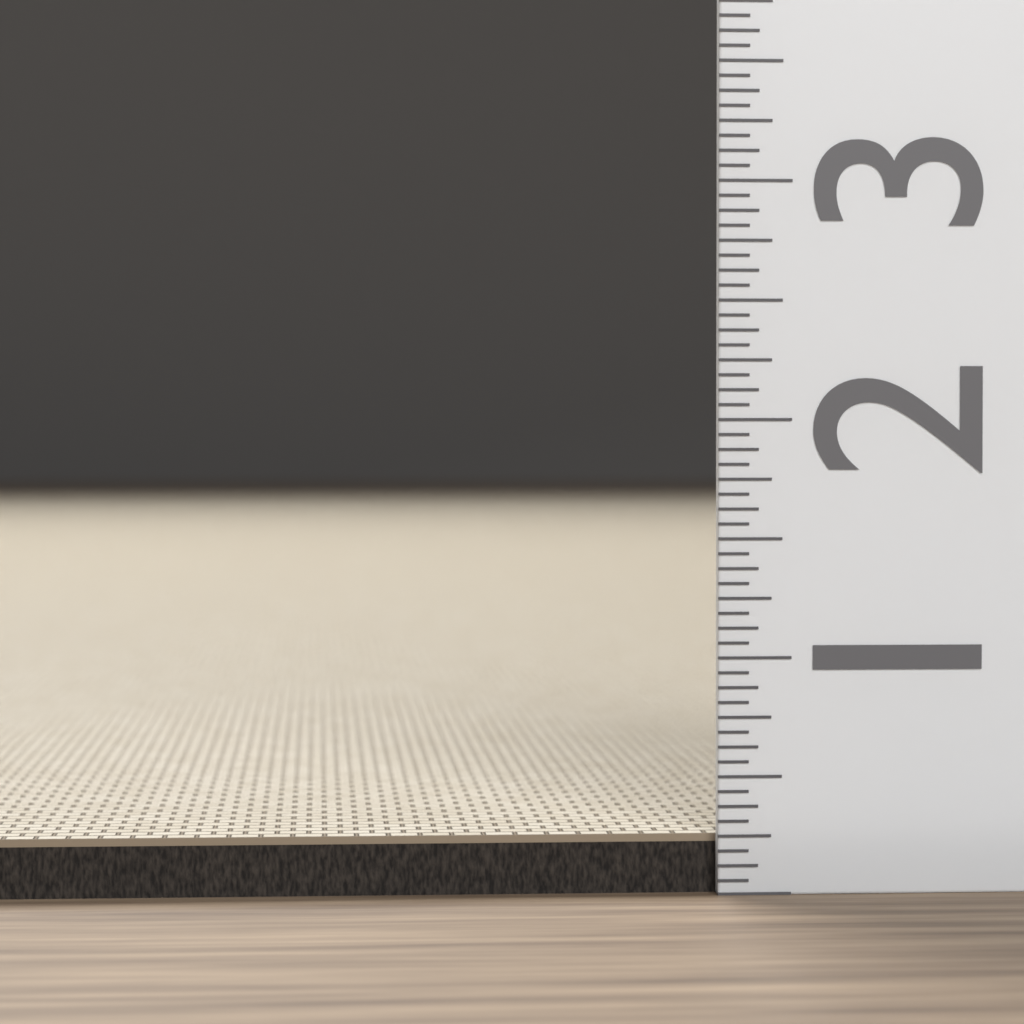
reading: 0.2500 (no unit)
